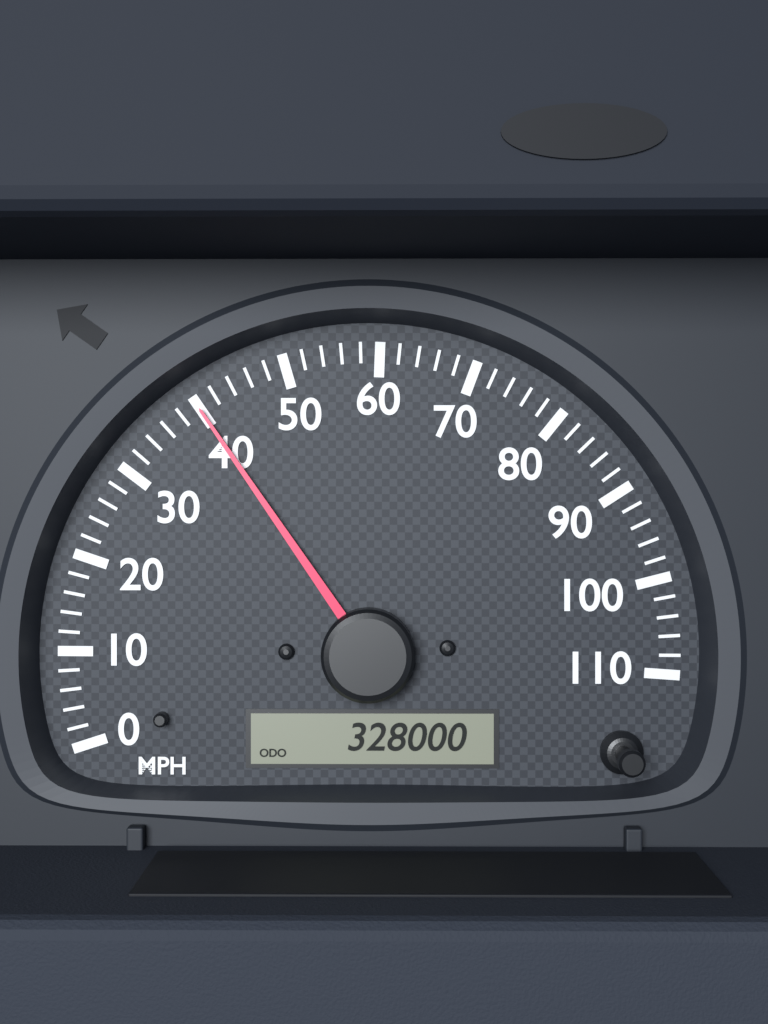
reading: 40 MPH
